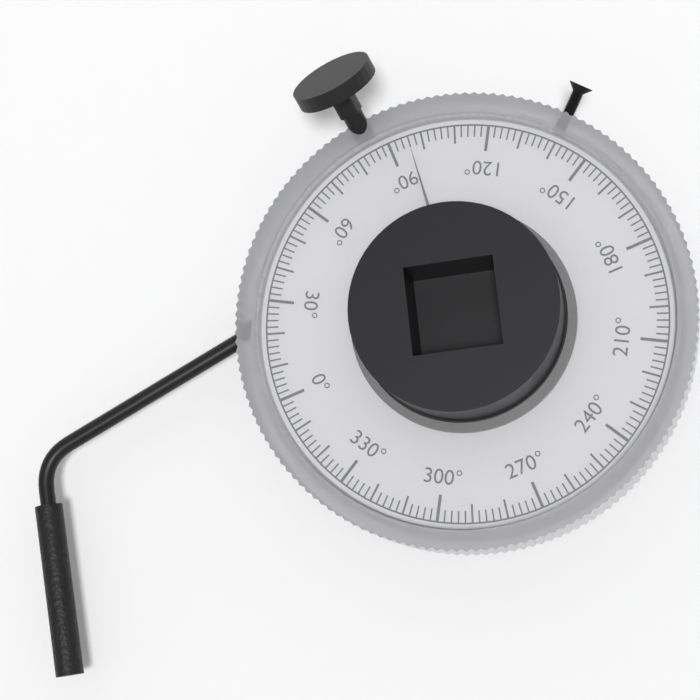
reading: 96 °
